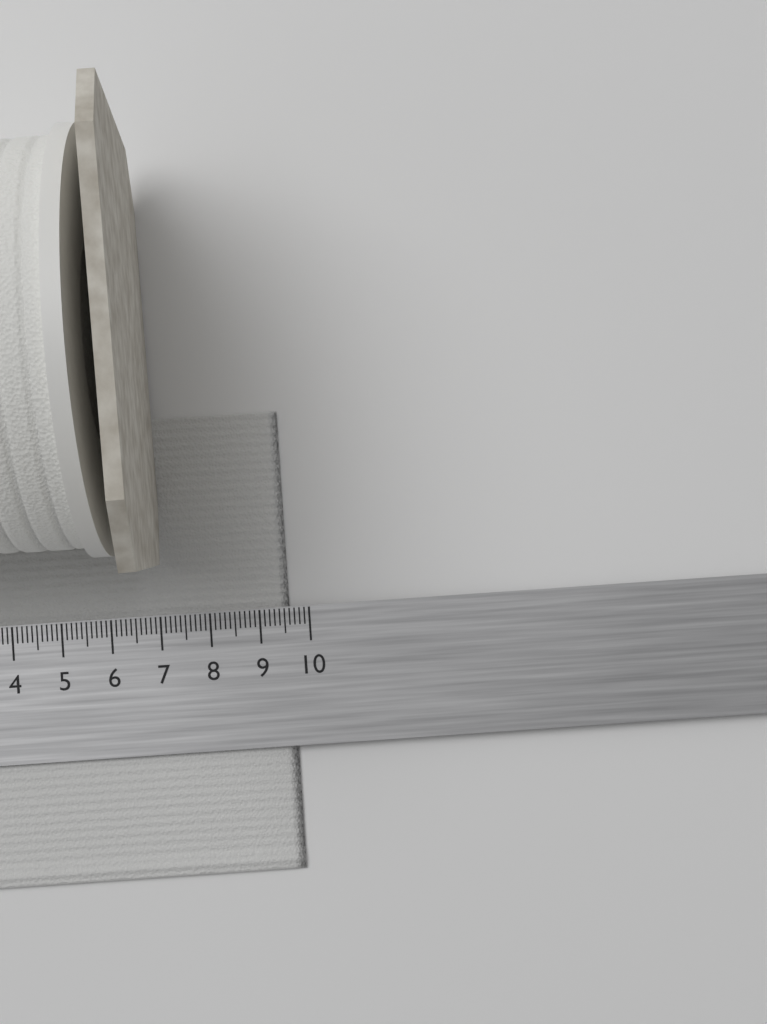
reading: 9.6 cm
